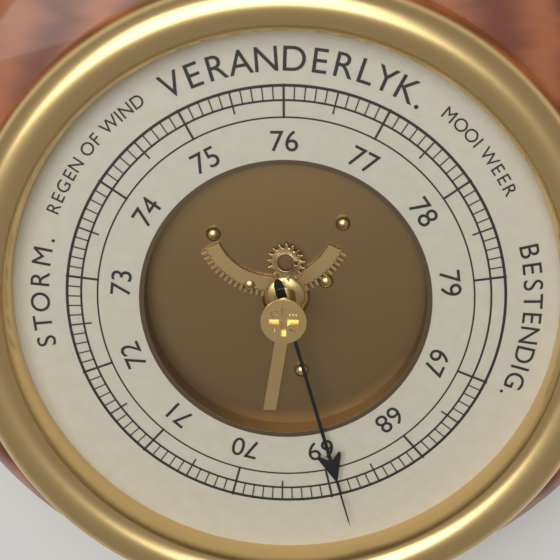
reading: 68.9 (no unit)
